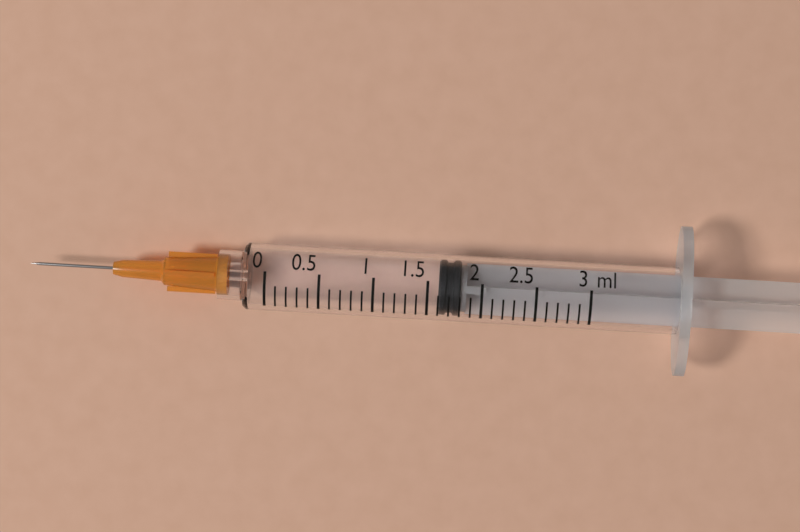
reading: 1.6 ml
